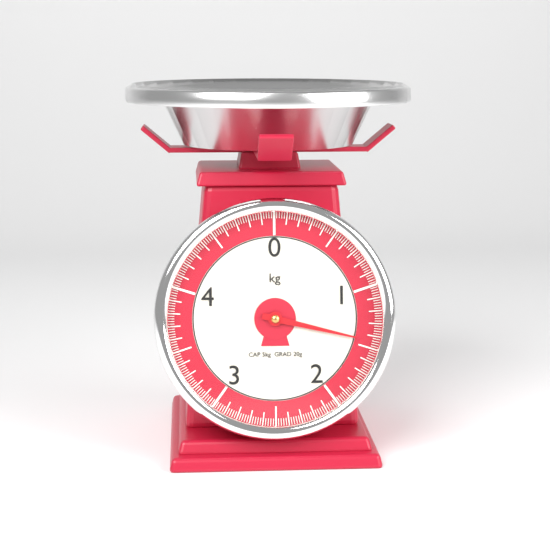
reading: 1.44 kg
